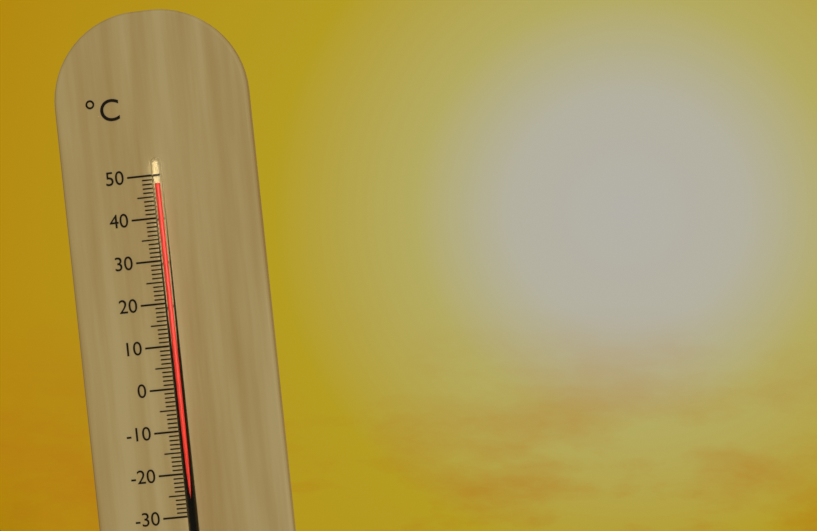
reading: 48 °C
